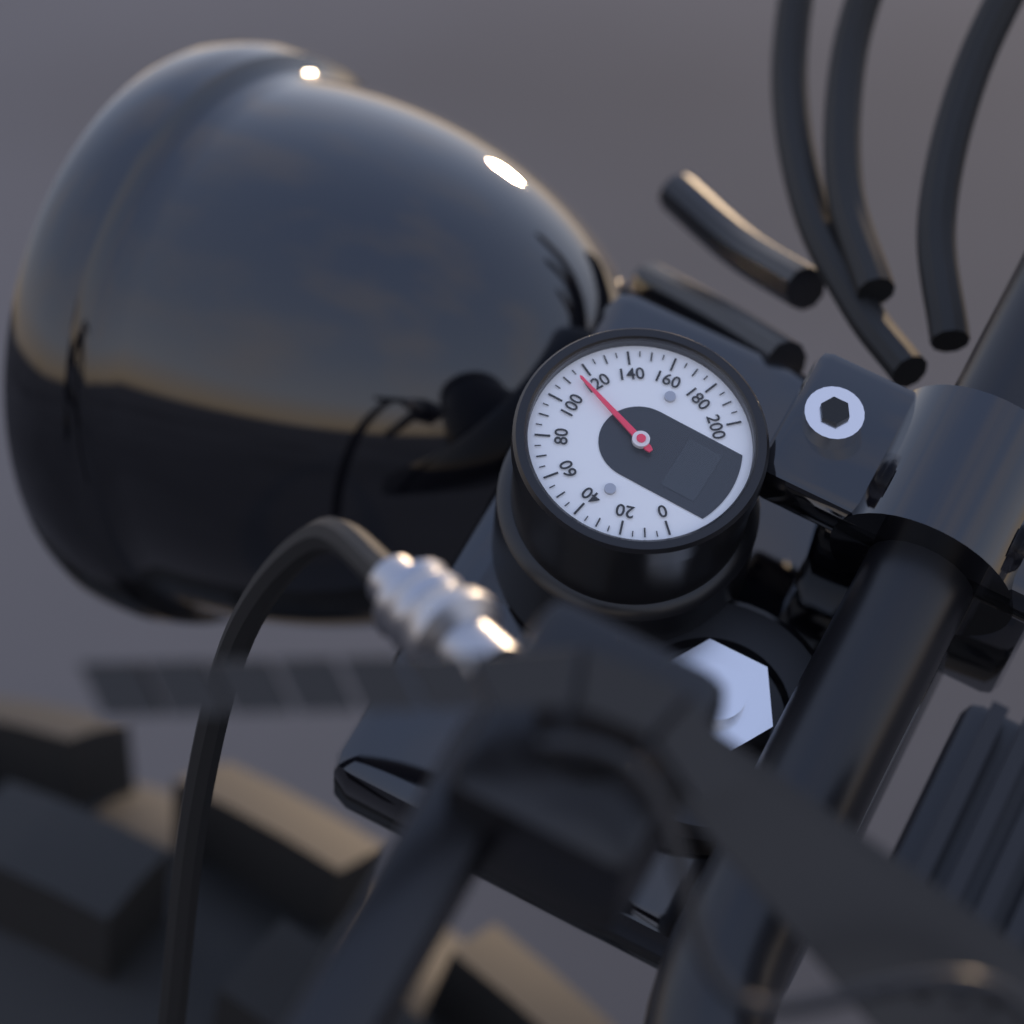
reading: 115 (no unit)
